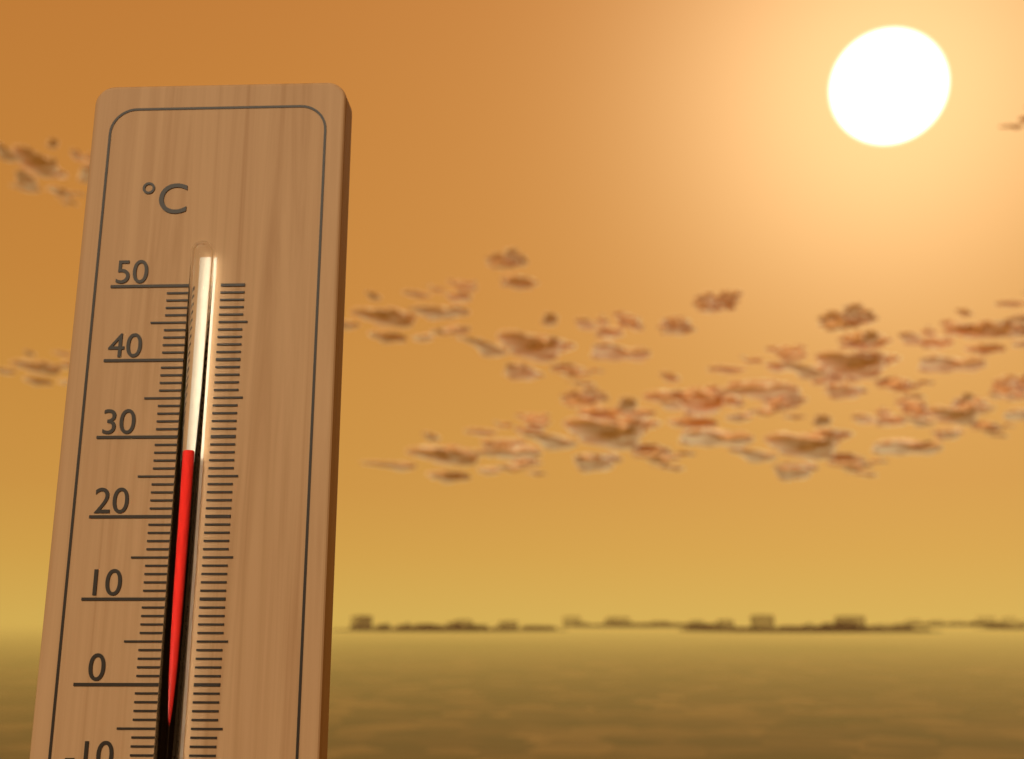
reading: 28 °C
